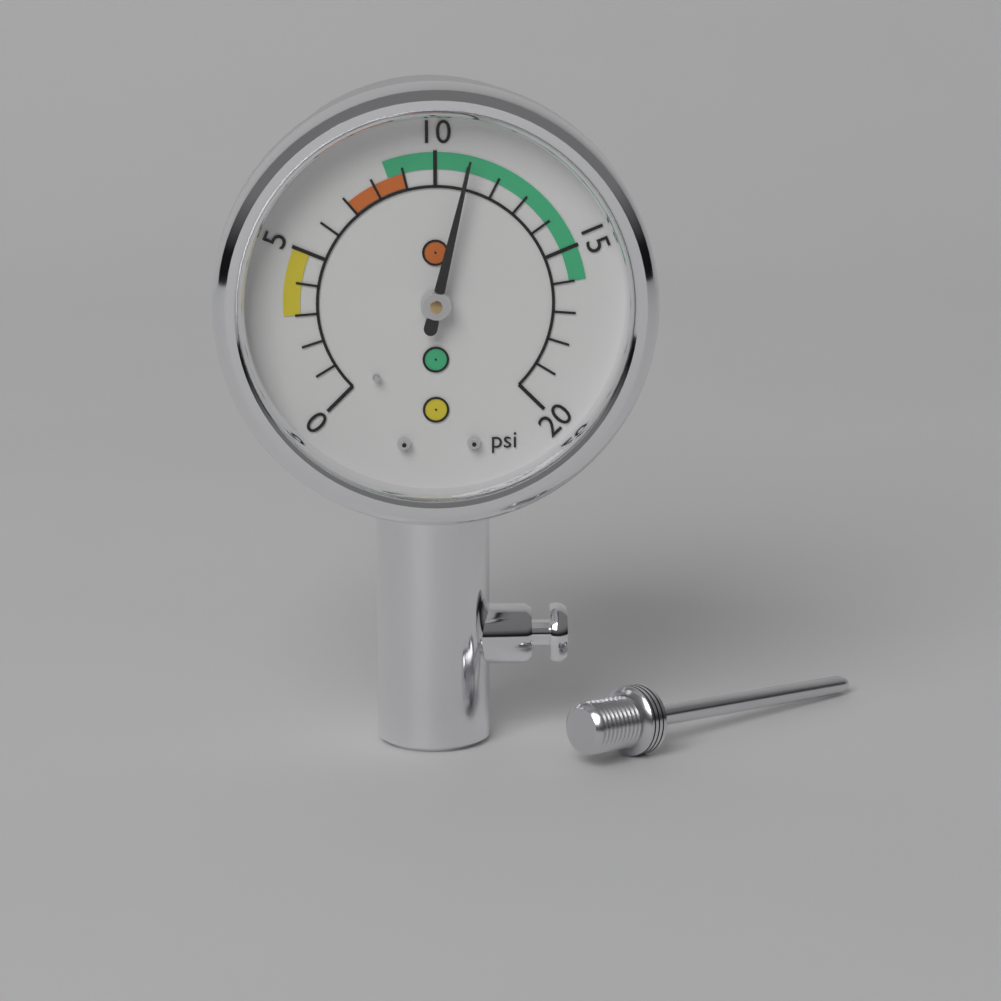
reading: 11 psi
